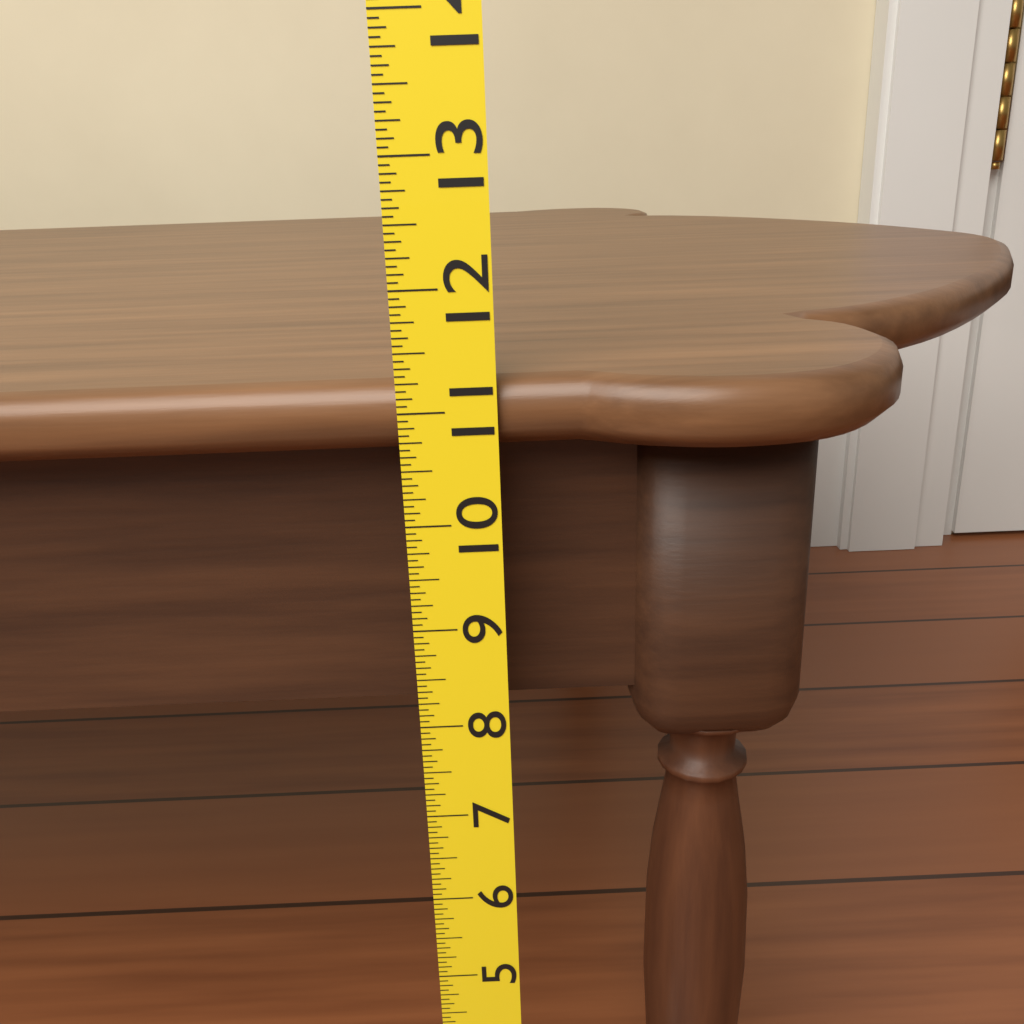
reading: 11.2500 (no unit)
